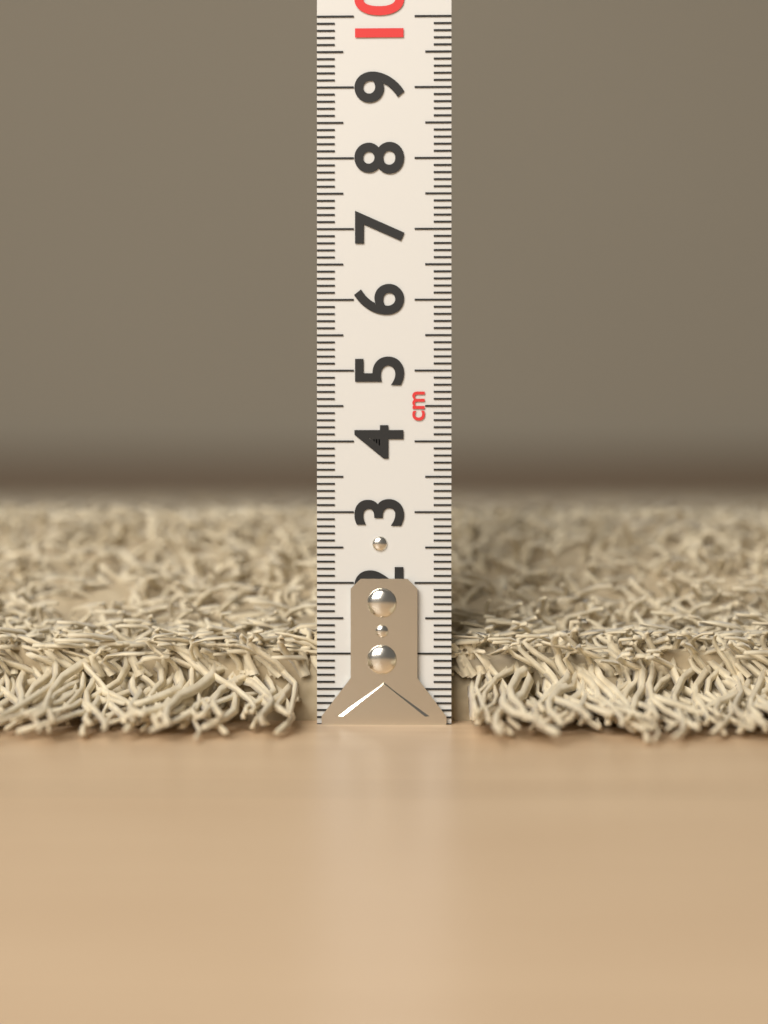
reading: 3.2 cm
